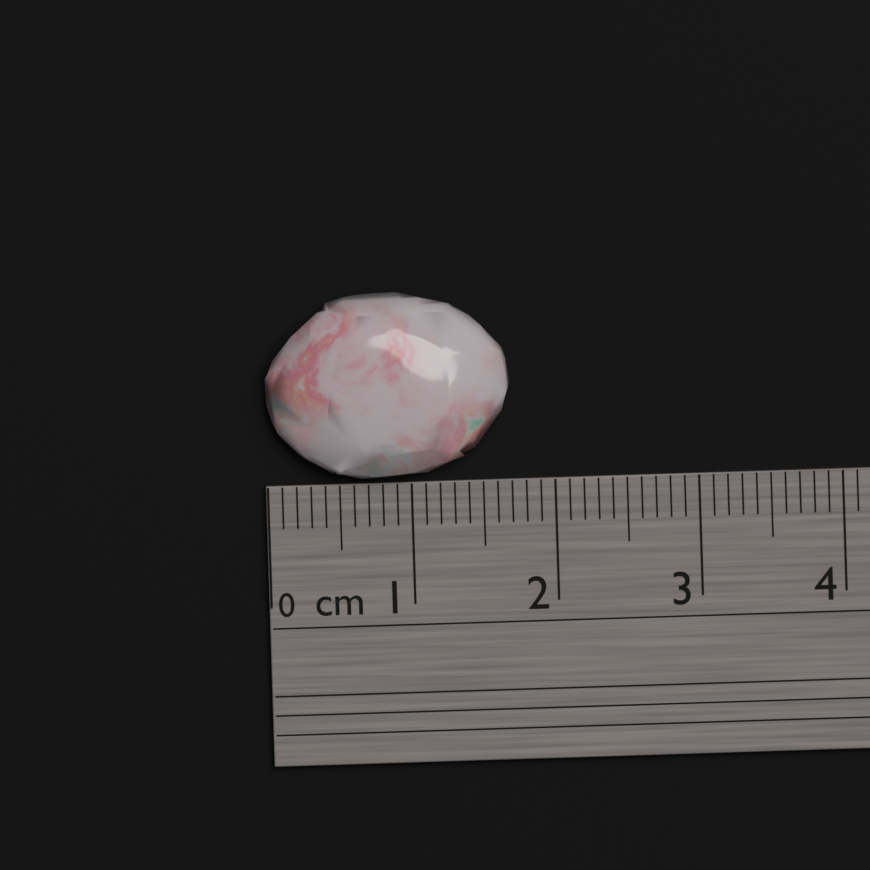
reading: 1.7 cm
